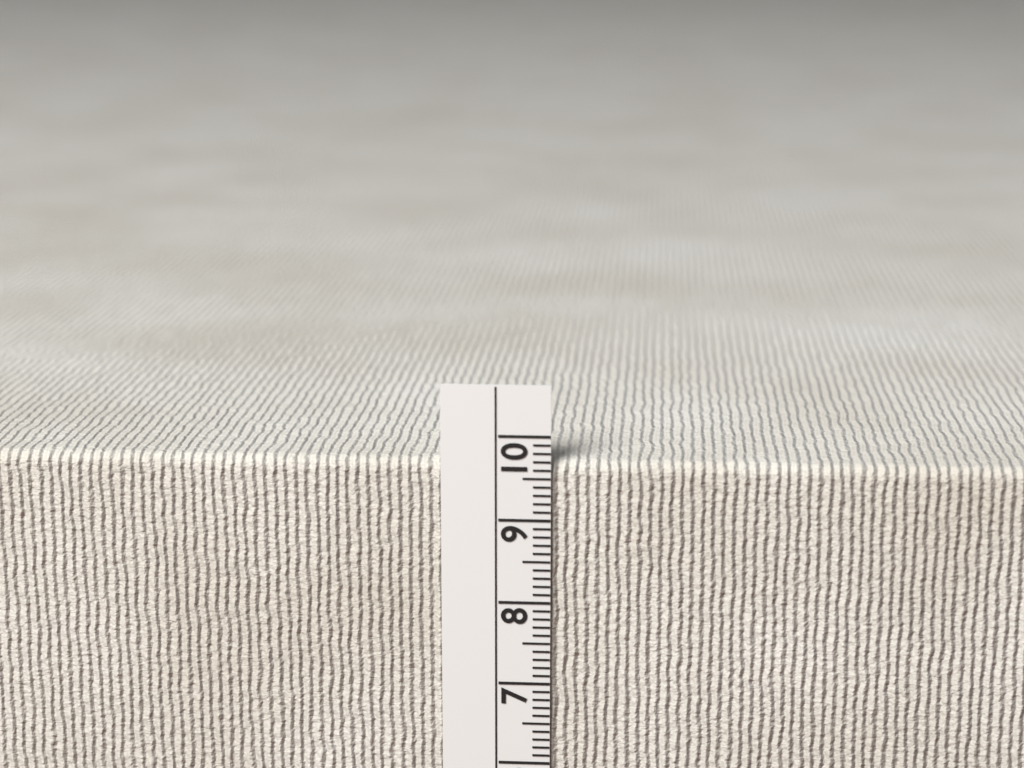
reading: 9.7 cm
